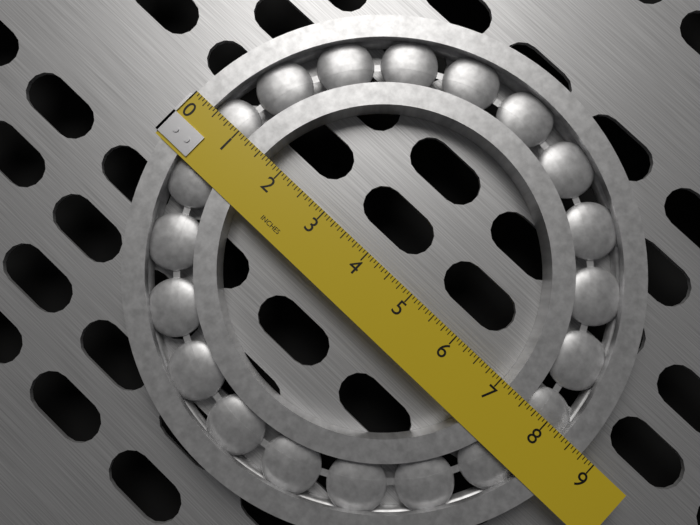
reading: 8.7500 in
